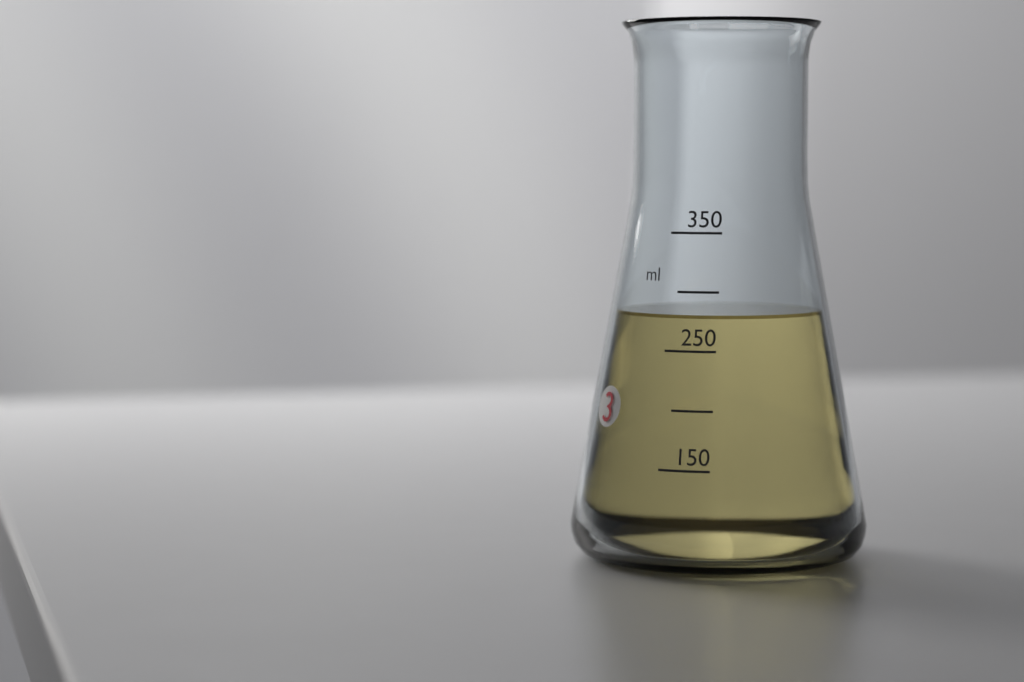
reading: 280 ml
